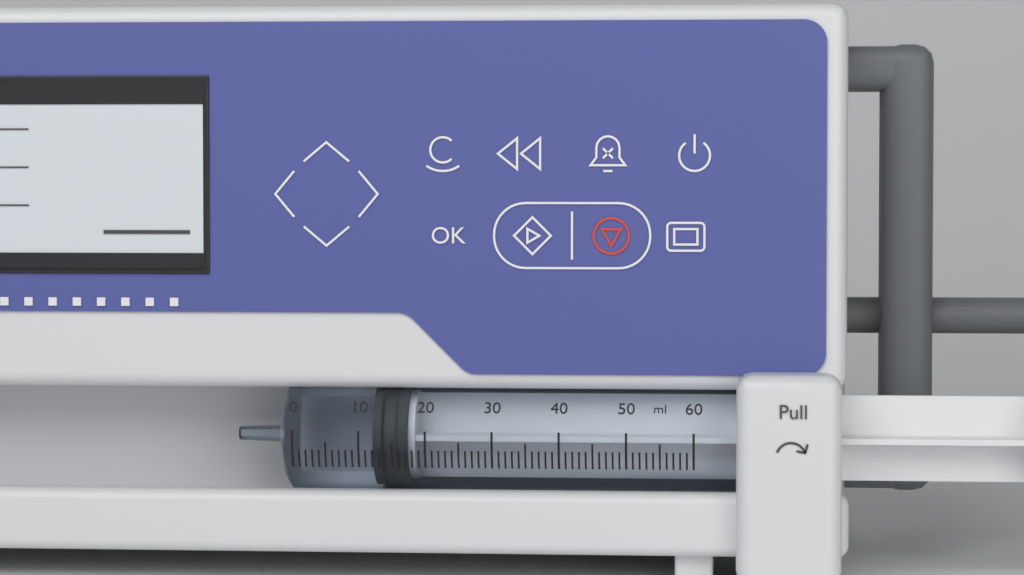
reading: 12 ml
